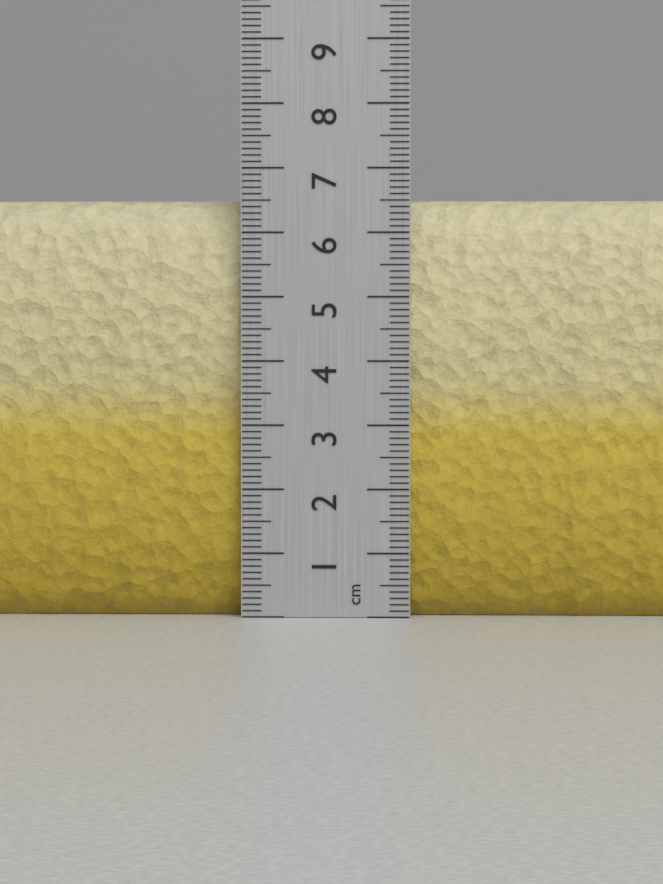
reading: 6.5 cm
